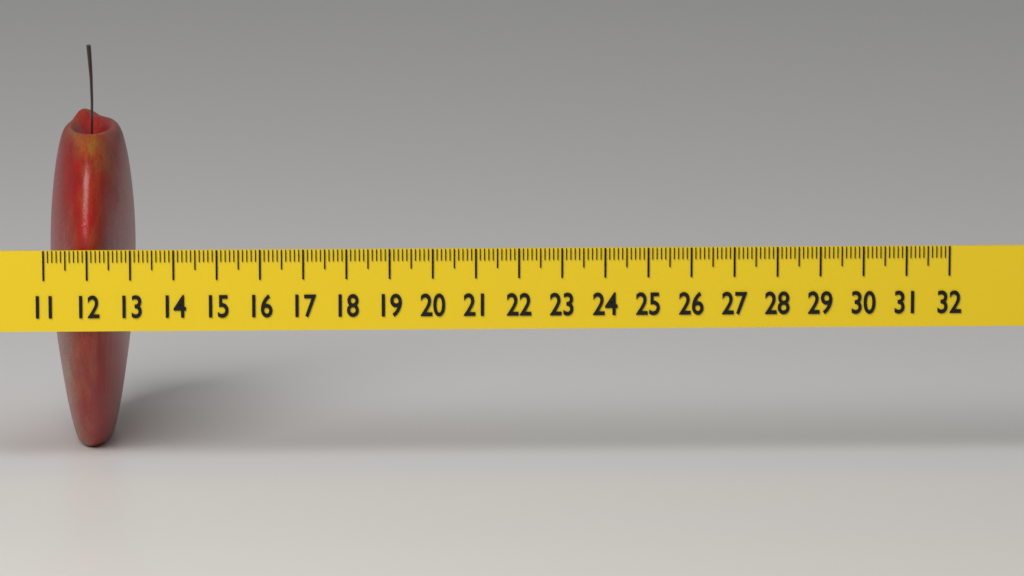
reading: 13.0 (no unit)
